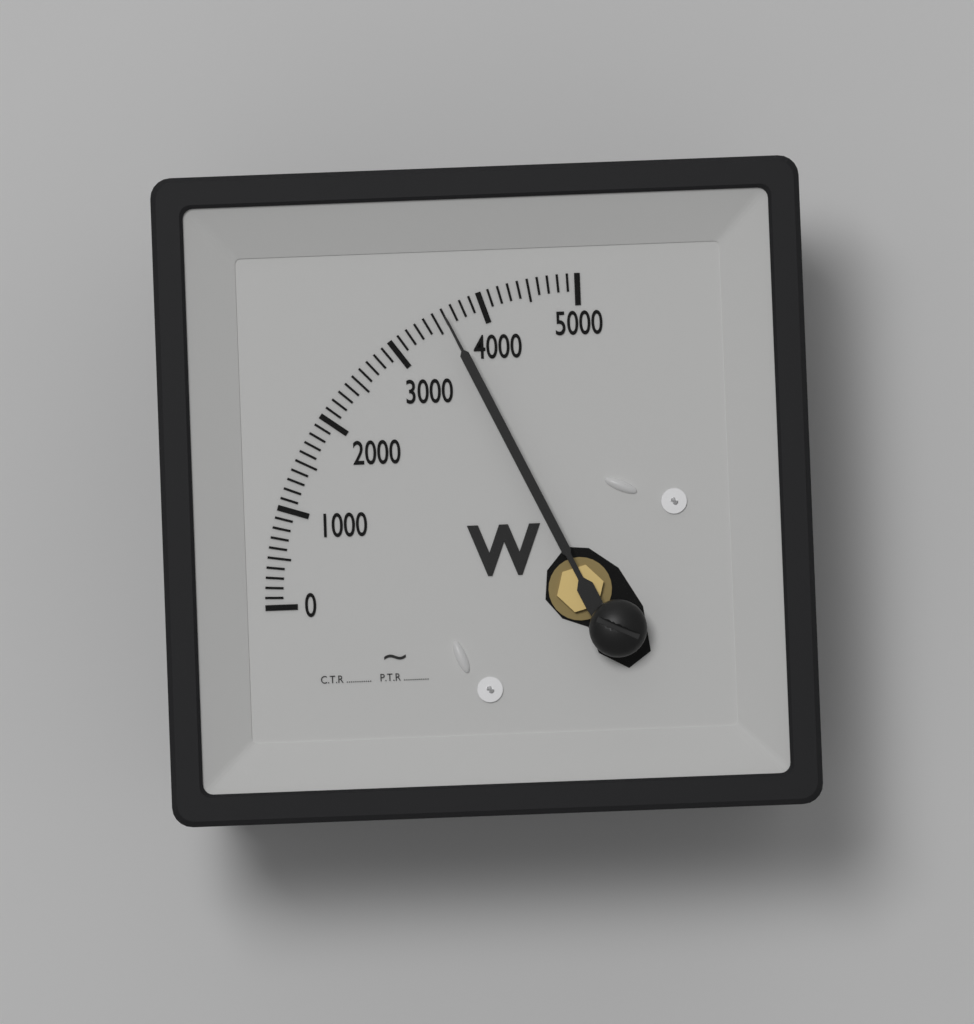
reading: 3600 W
